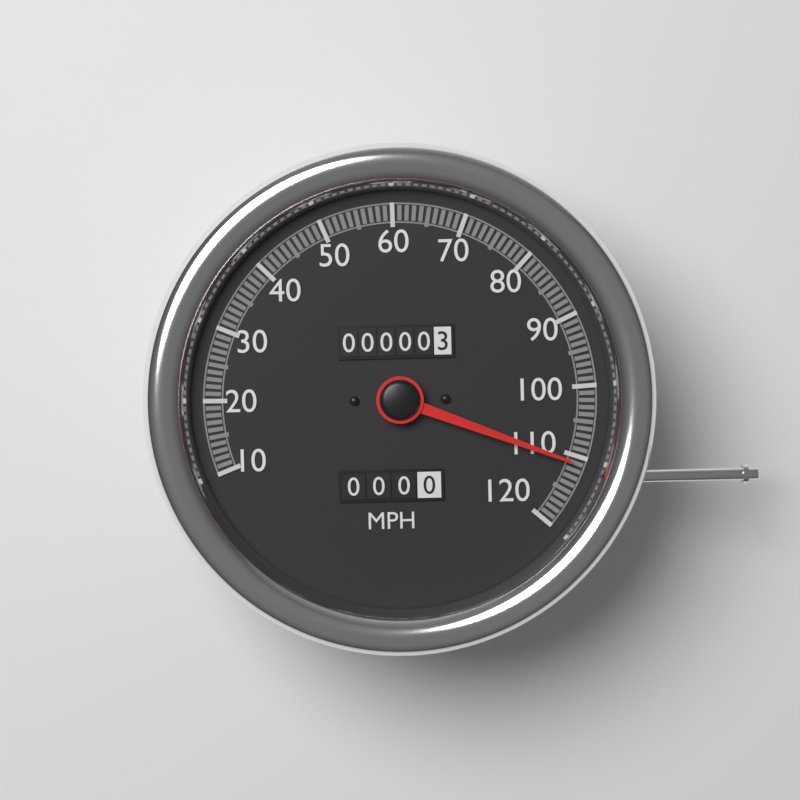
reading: 111 MPH
